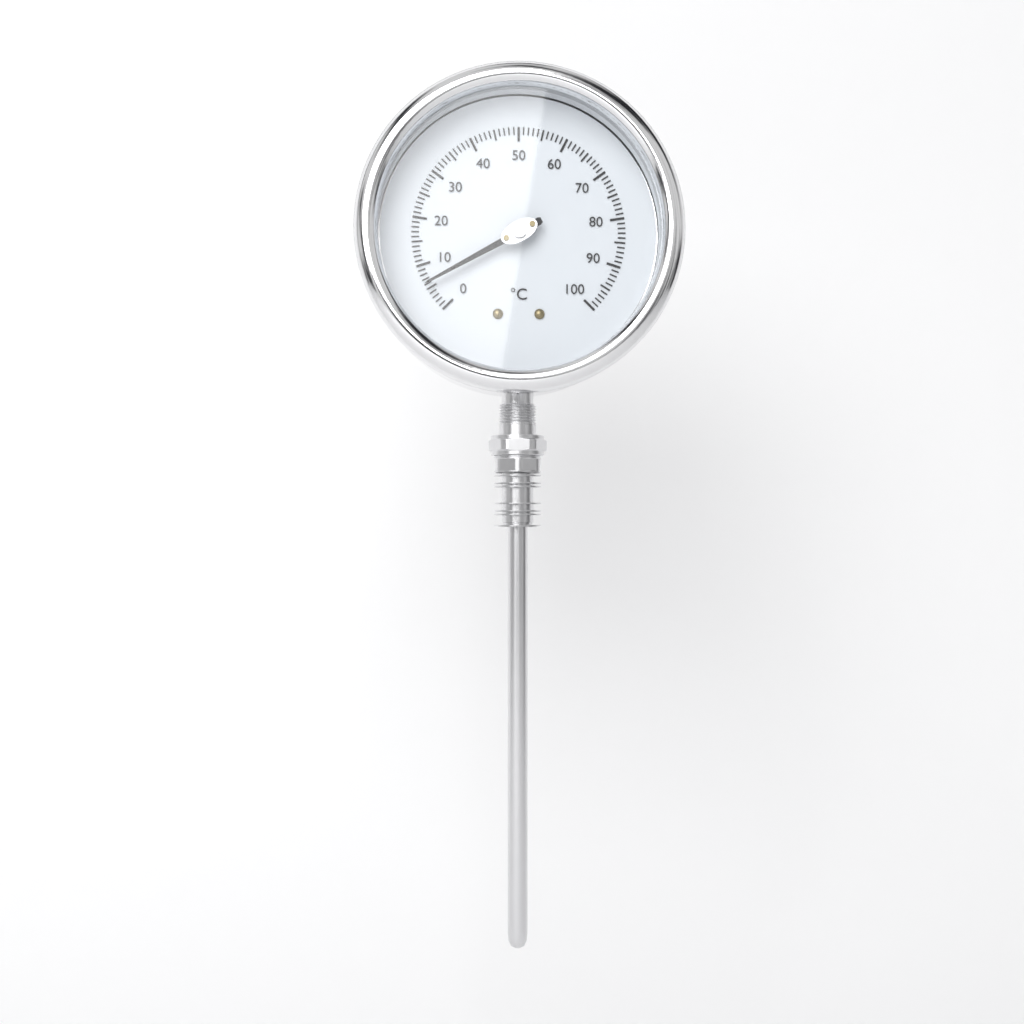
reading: 6 °C
